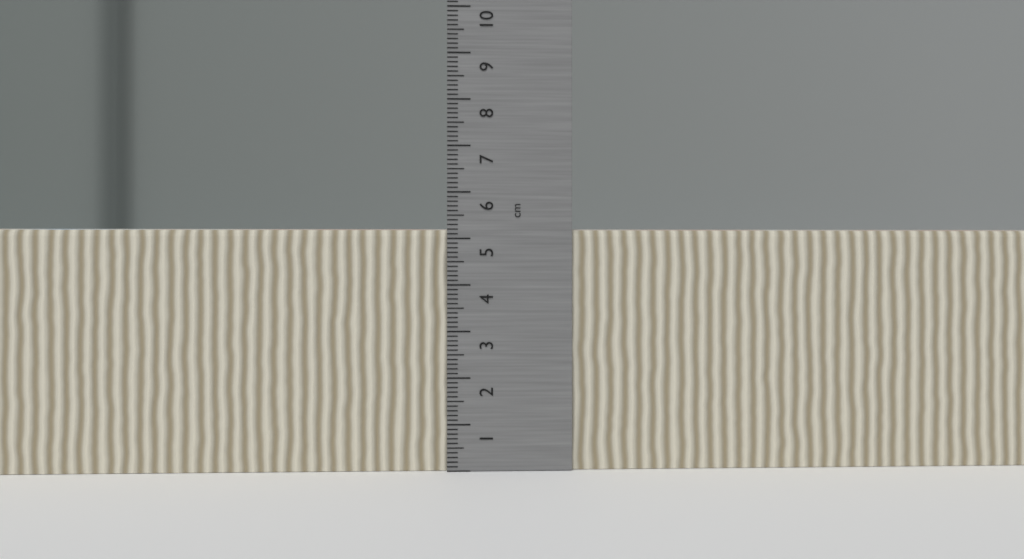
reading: 5.2 cm
